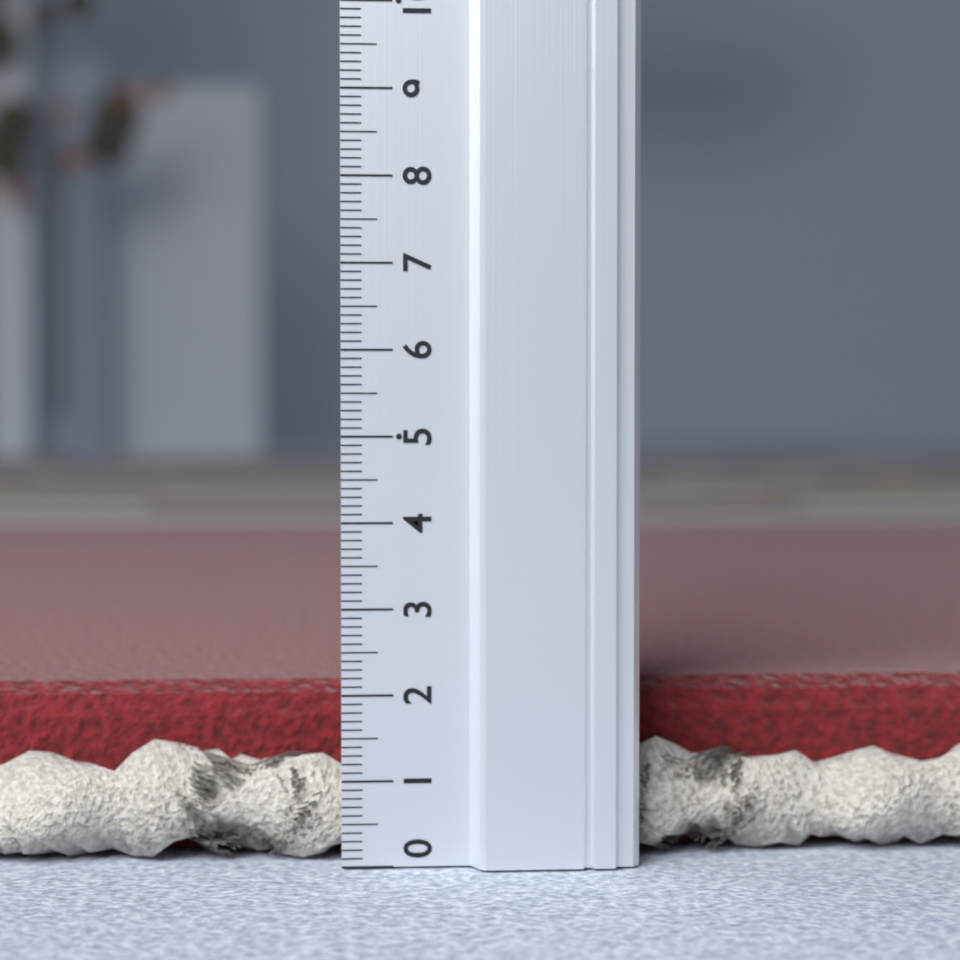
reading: 2.0 (no unit)
